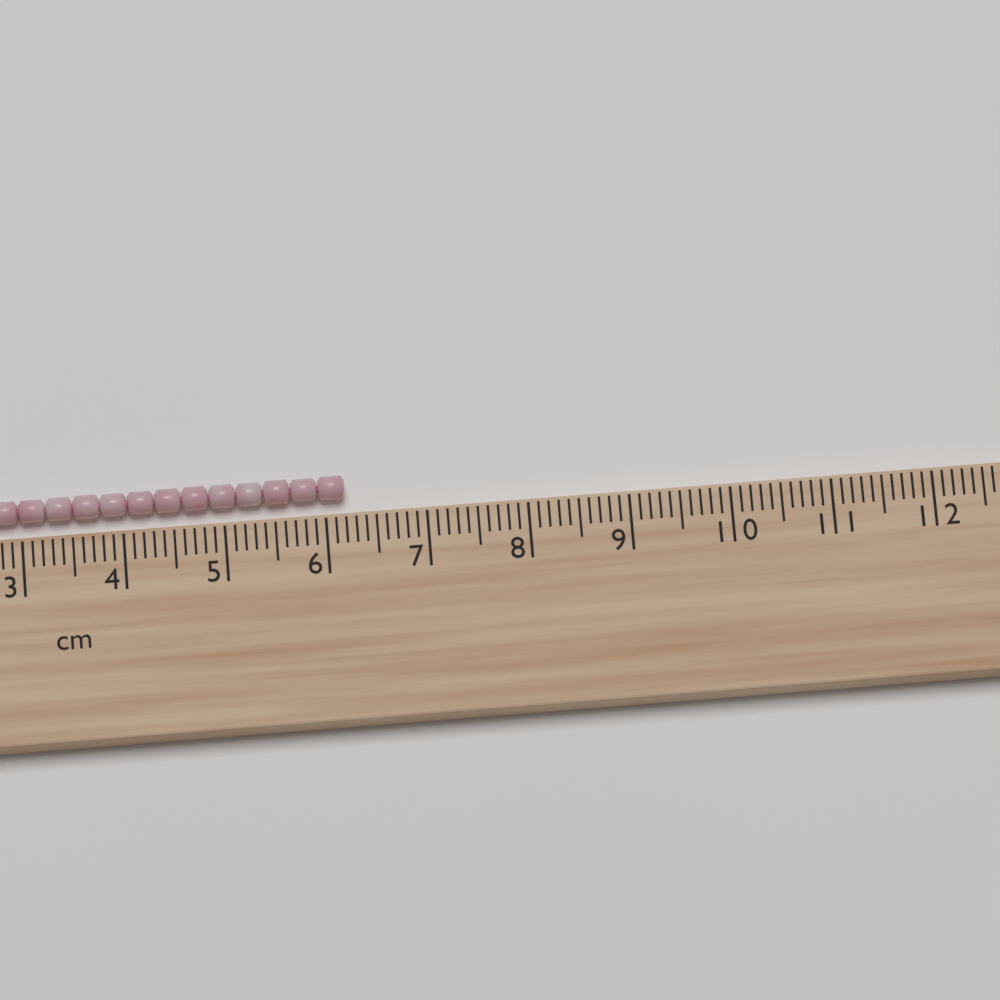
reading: 6.2 cm
